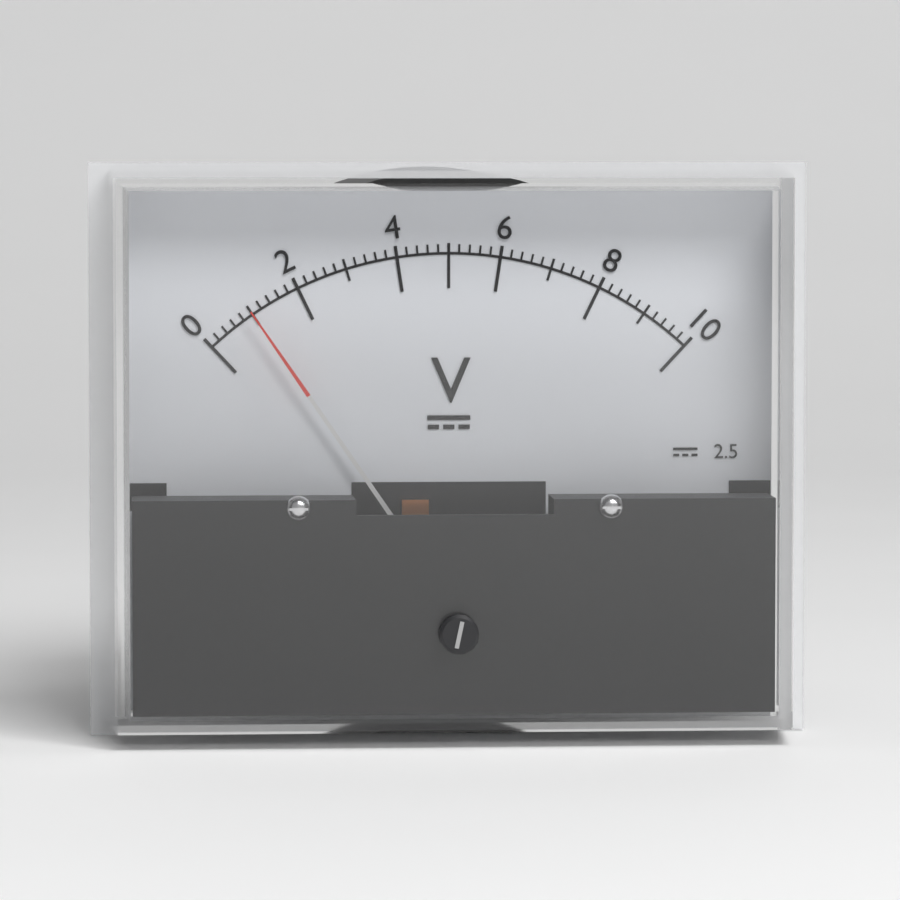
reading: 1.0 V
